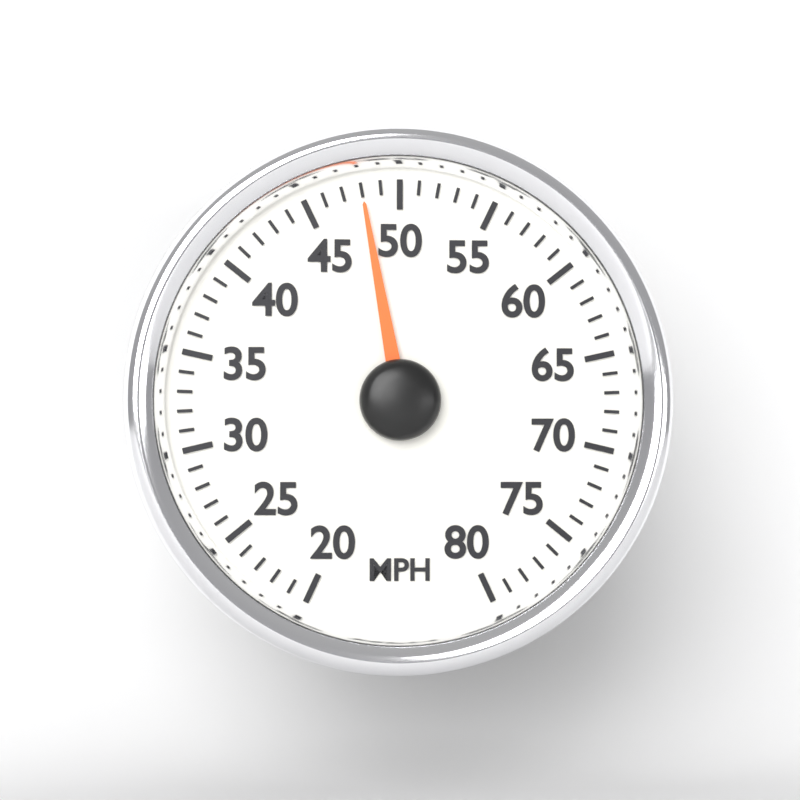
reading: 48 MPH
